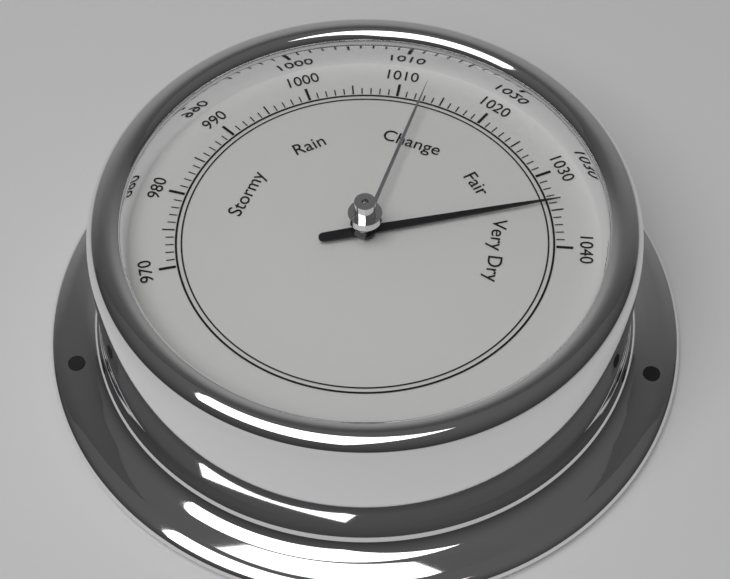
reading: 1034 (no unit)
